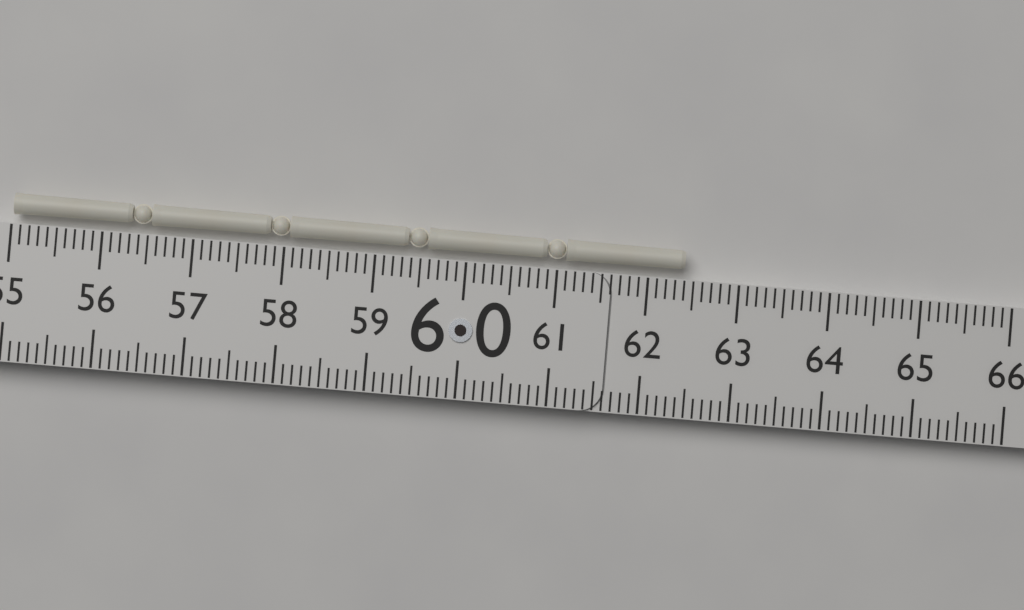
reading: 62.4 (no unit)
